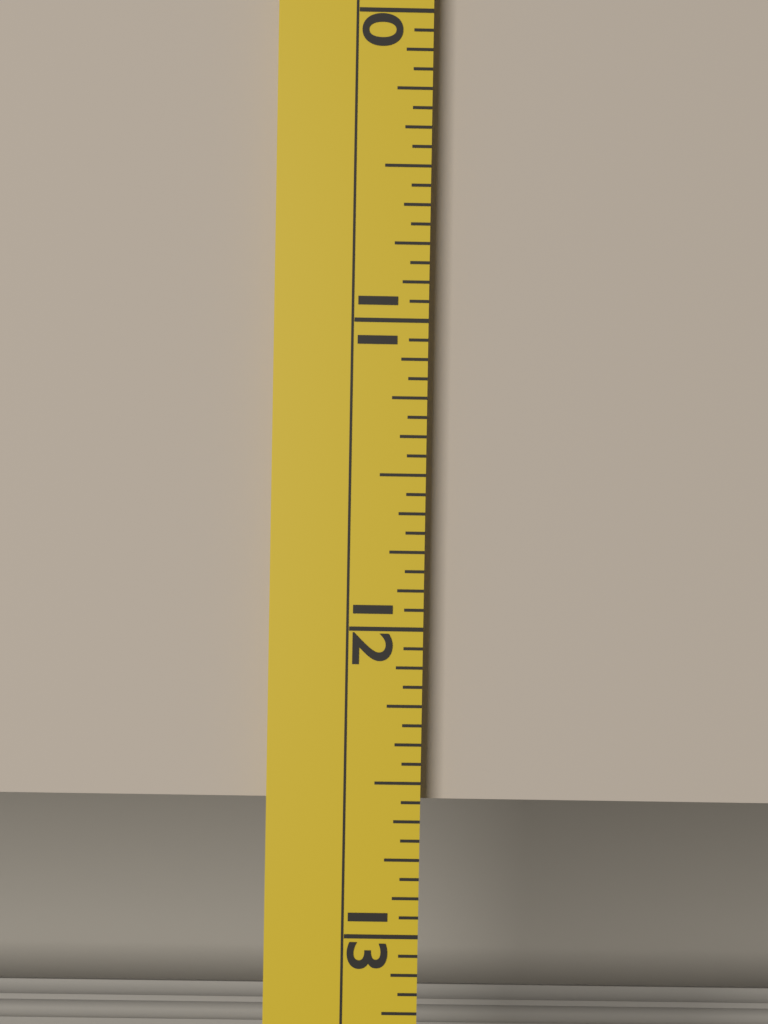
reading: 12.5625 (no unit)
